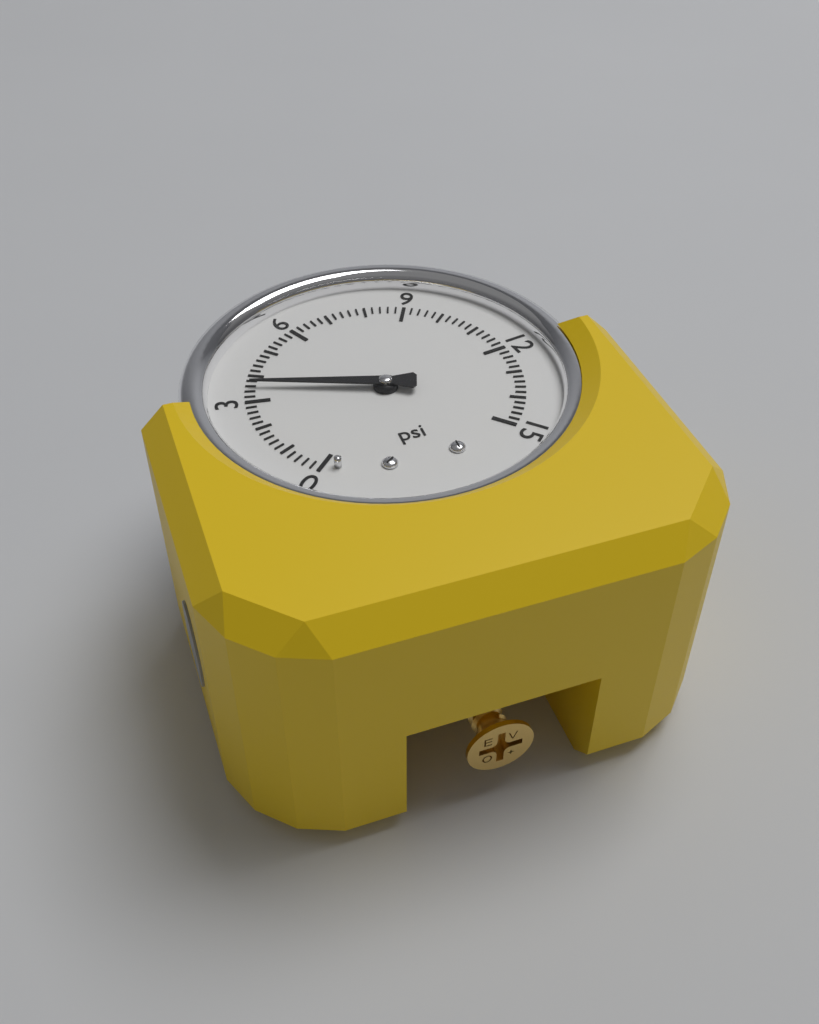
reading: 3.6 psi
